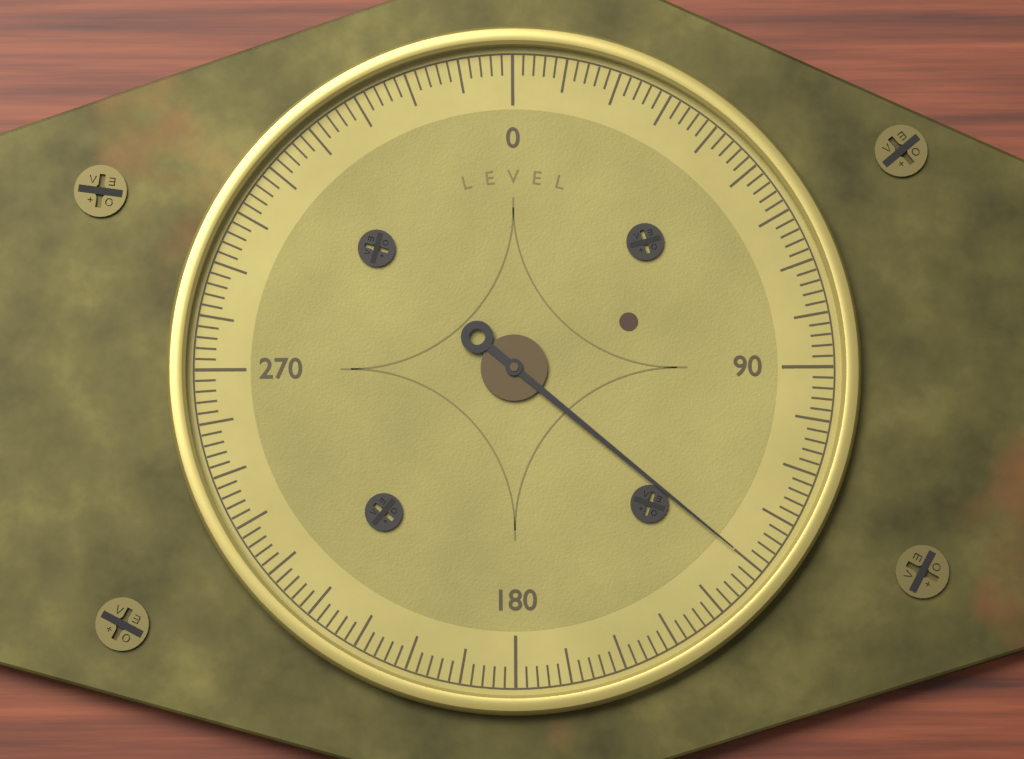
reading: 130 (no unit)
